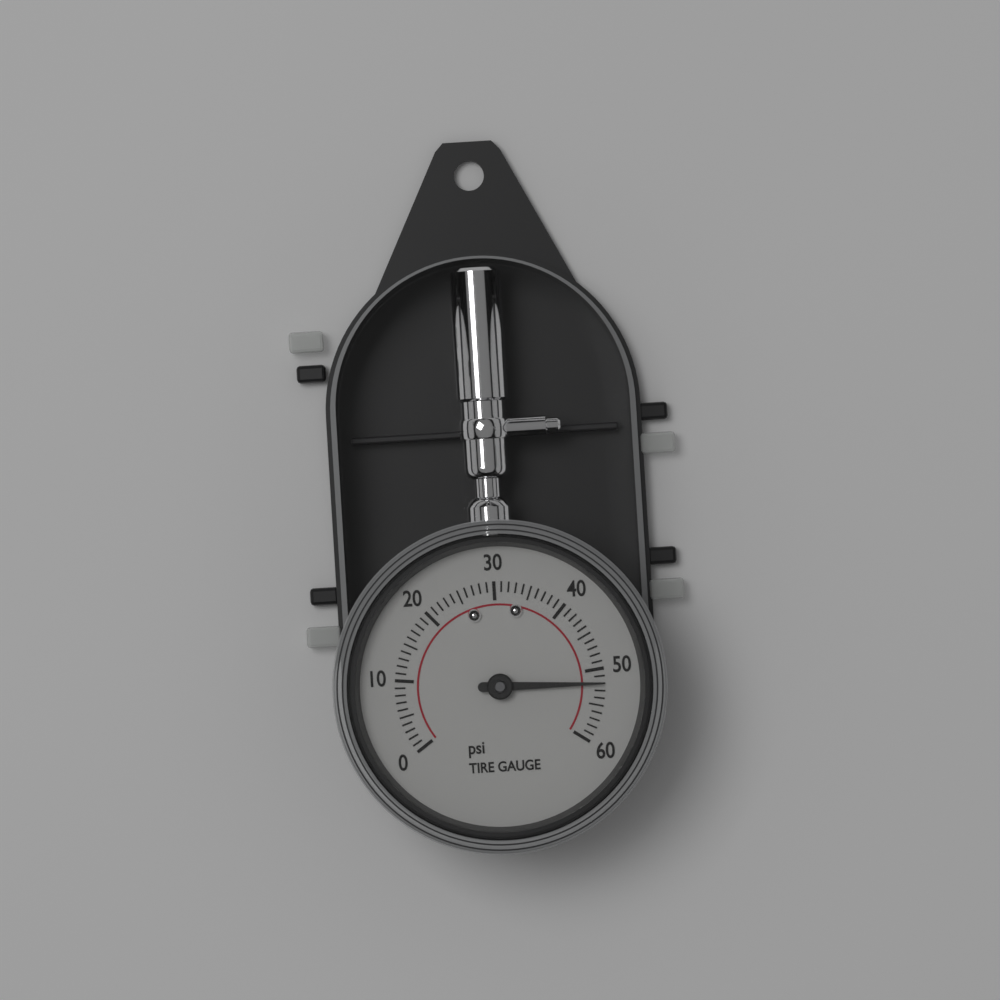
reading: 52 psi
